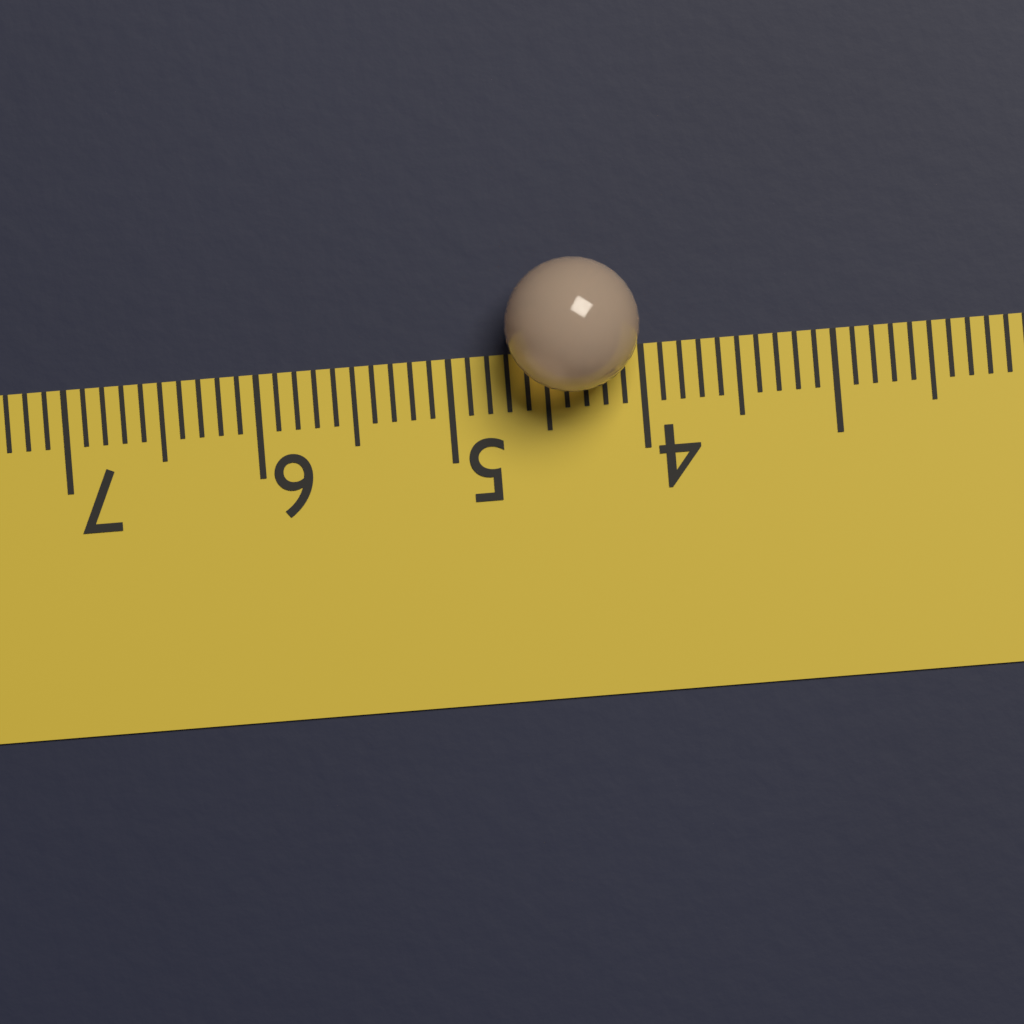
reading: 4.7 (no unit)
